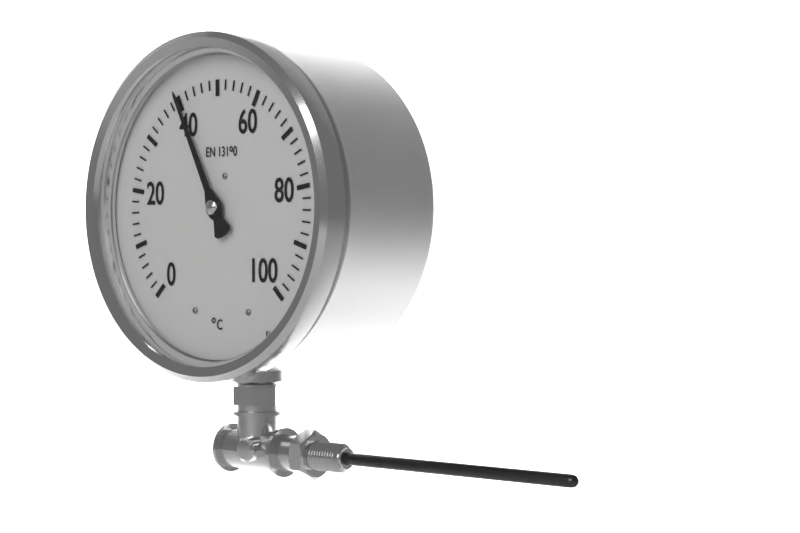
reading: 40 °C
